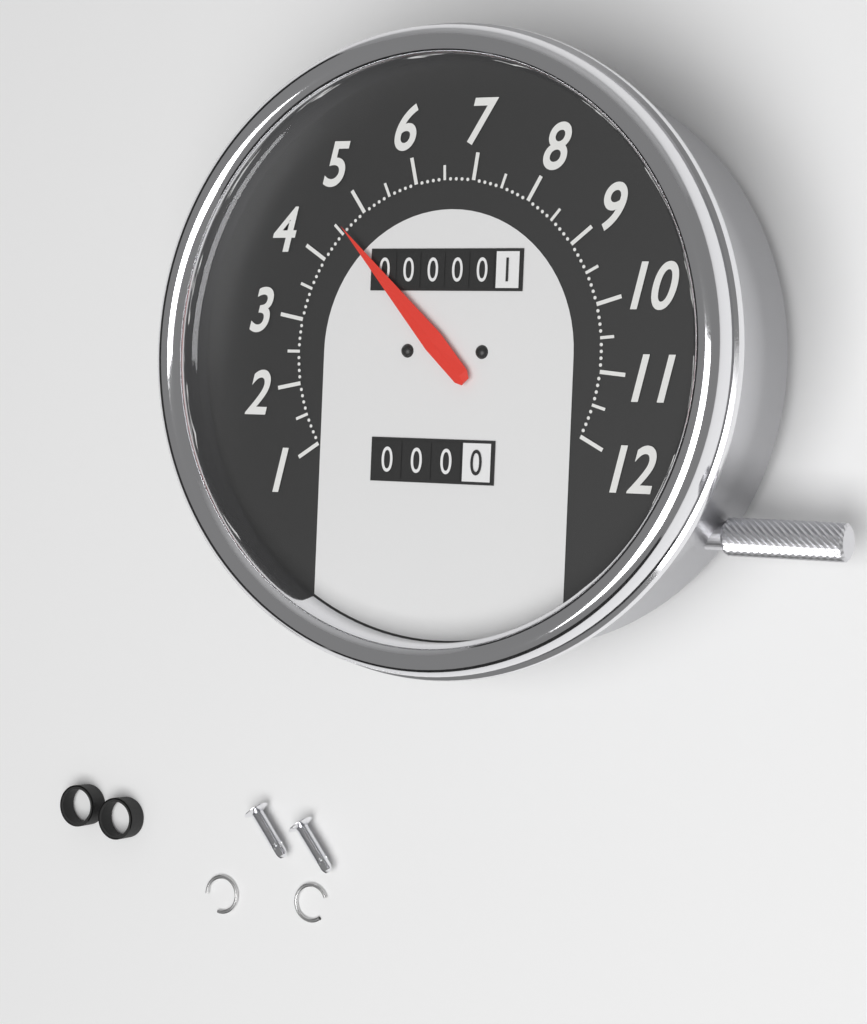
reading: 4.6 (no unit)
